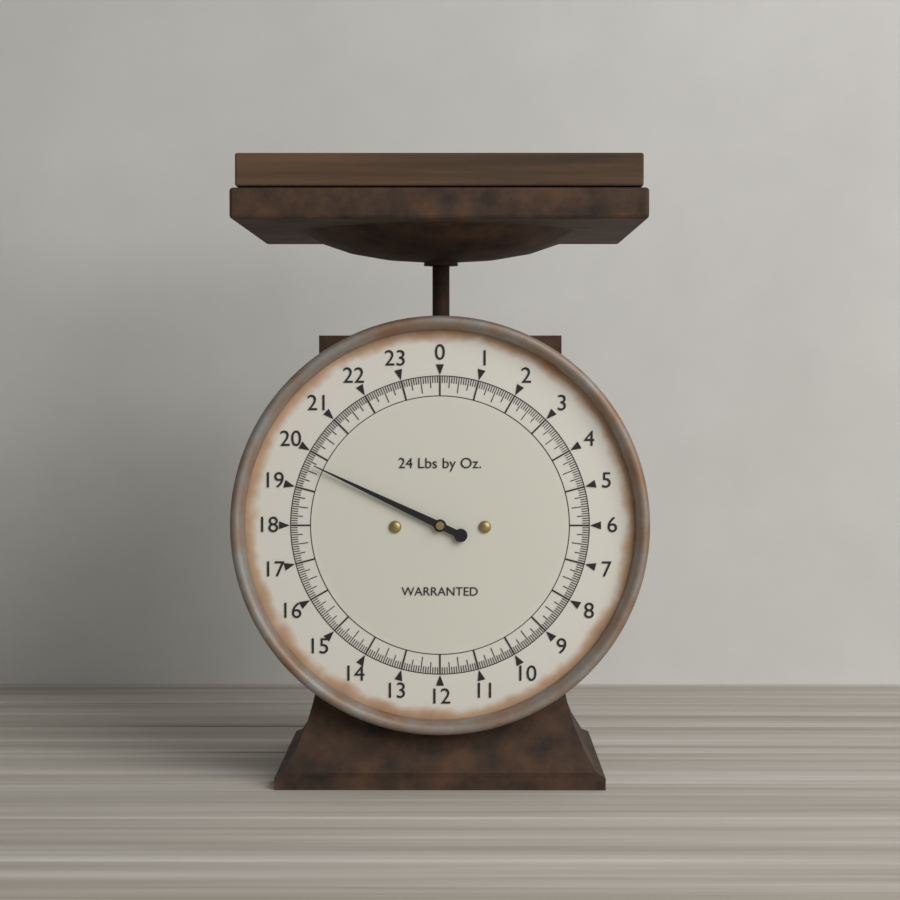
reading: 19.6875 lb
